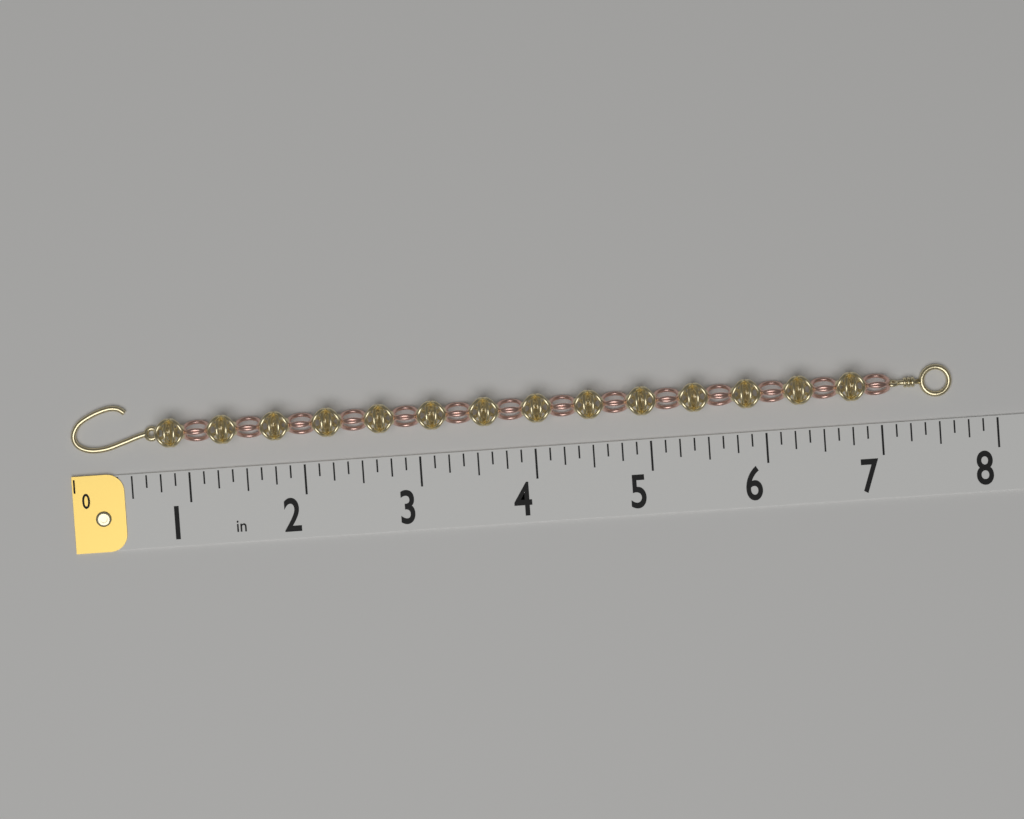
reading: 7.625 in
